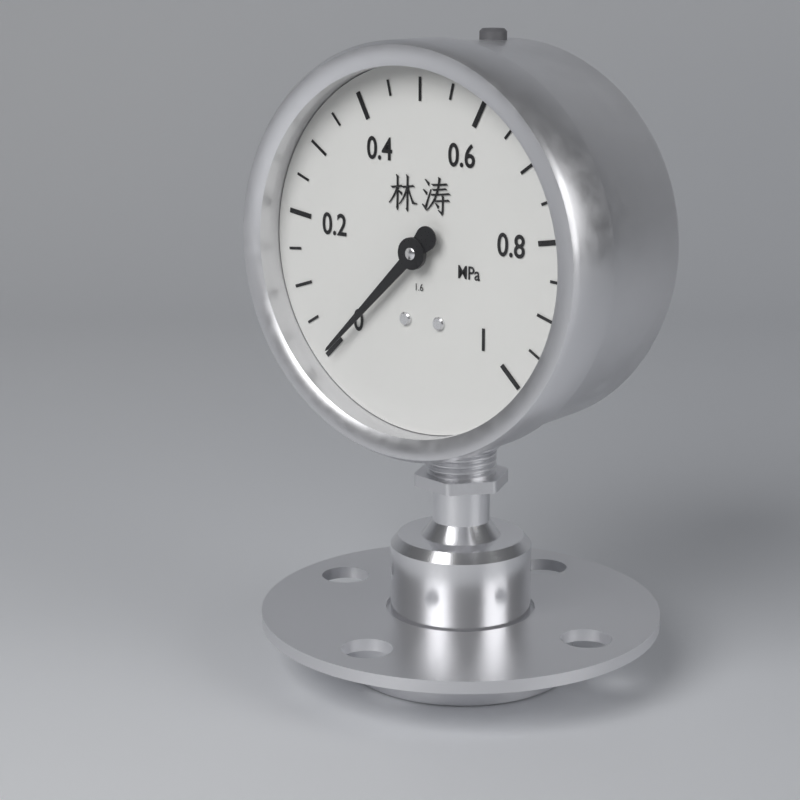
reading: 0.00 MPa
